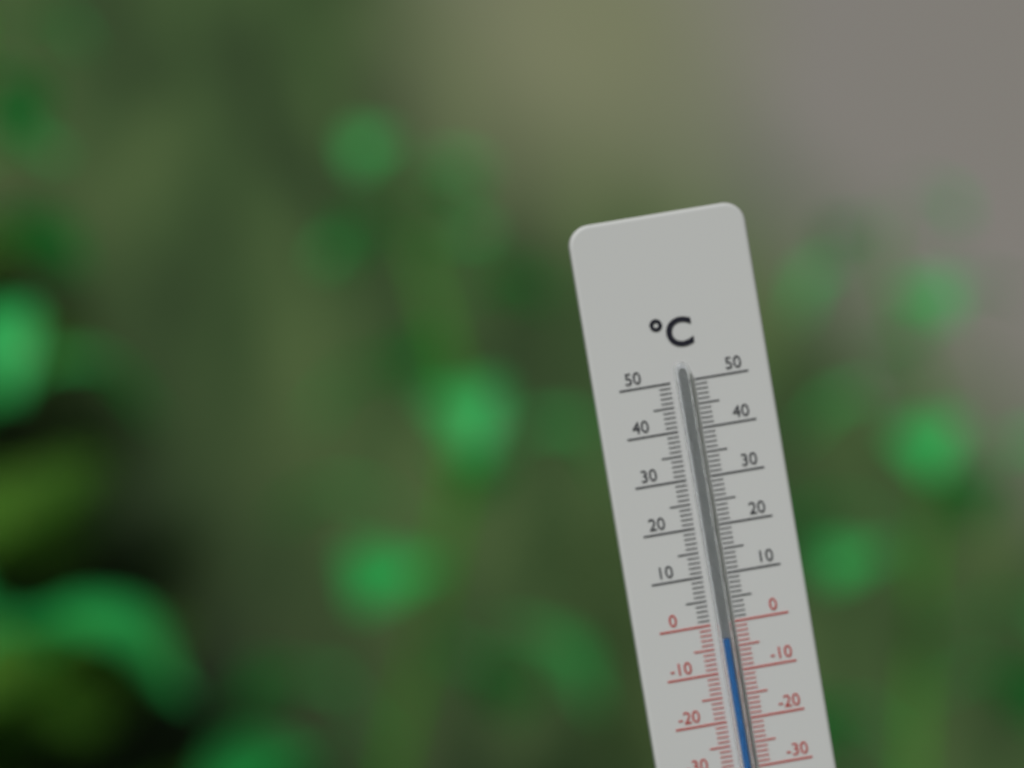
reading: -3 °C
